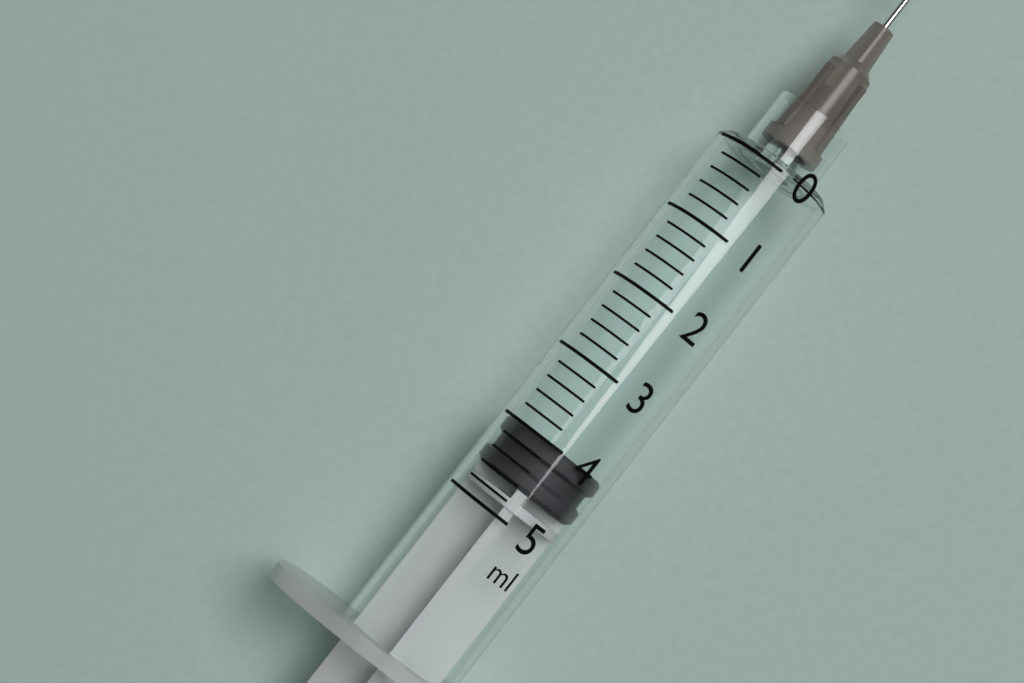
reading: 4.0 ml
